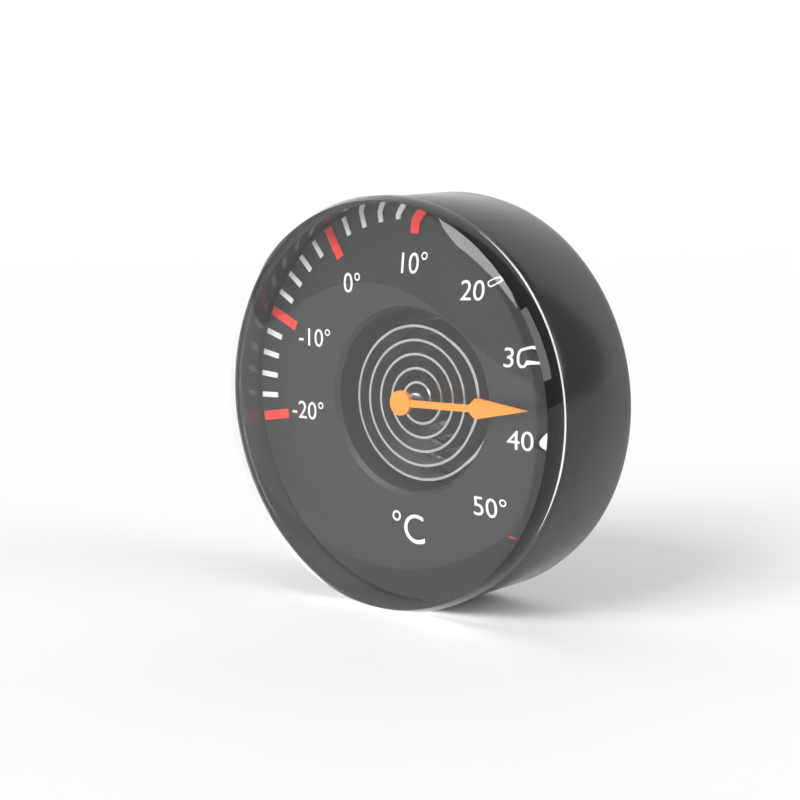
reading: 36 °C
